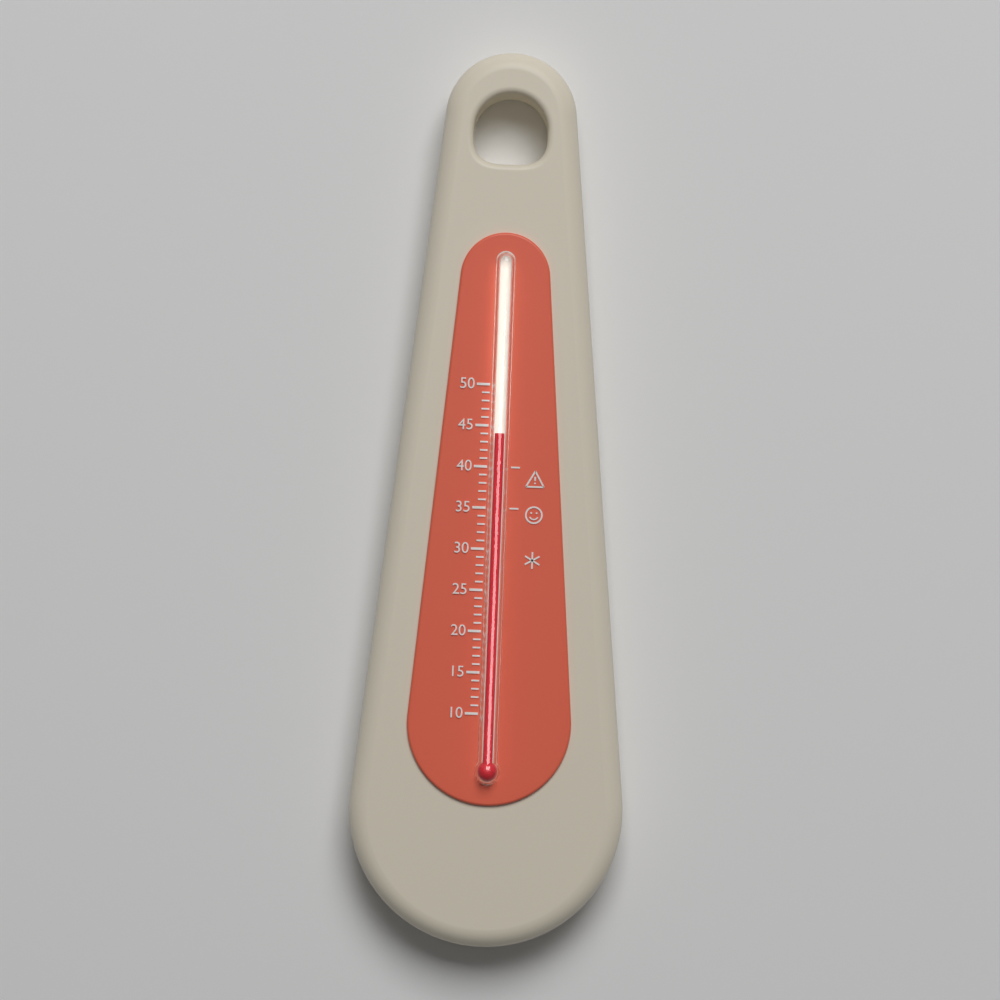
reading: 44 (no unit)
